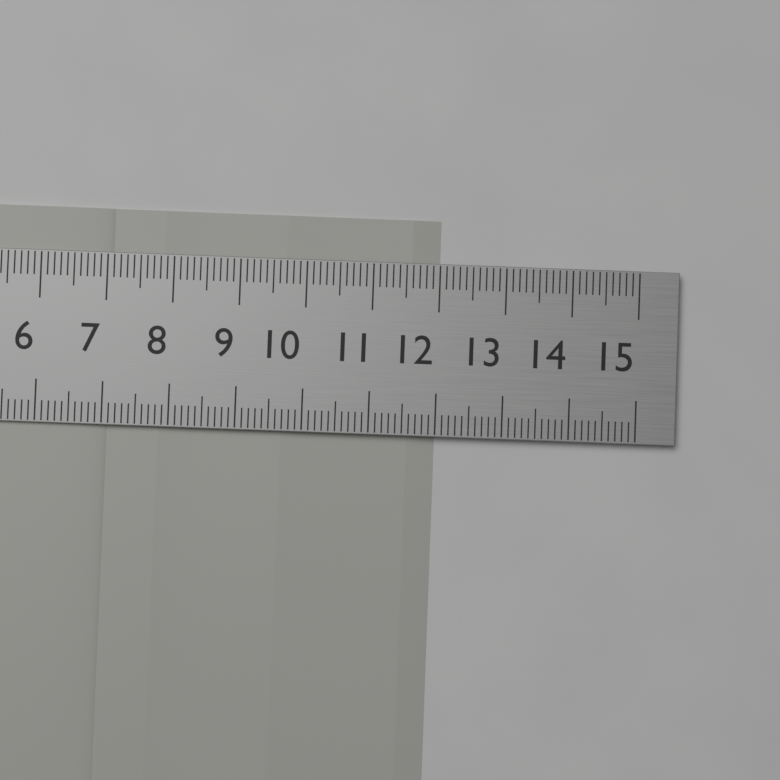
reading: 12.0 cm
